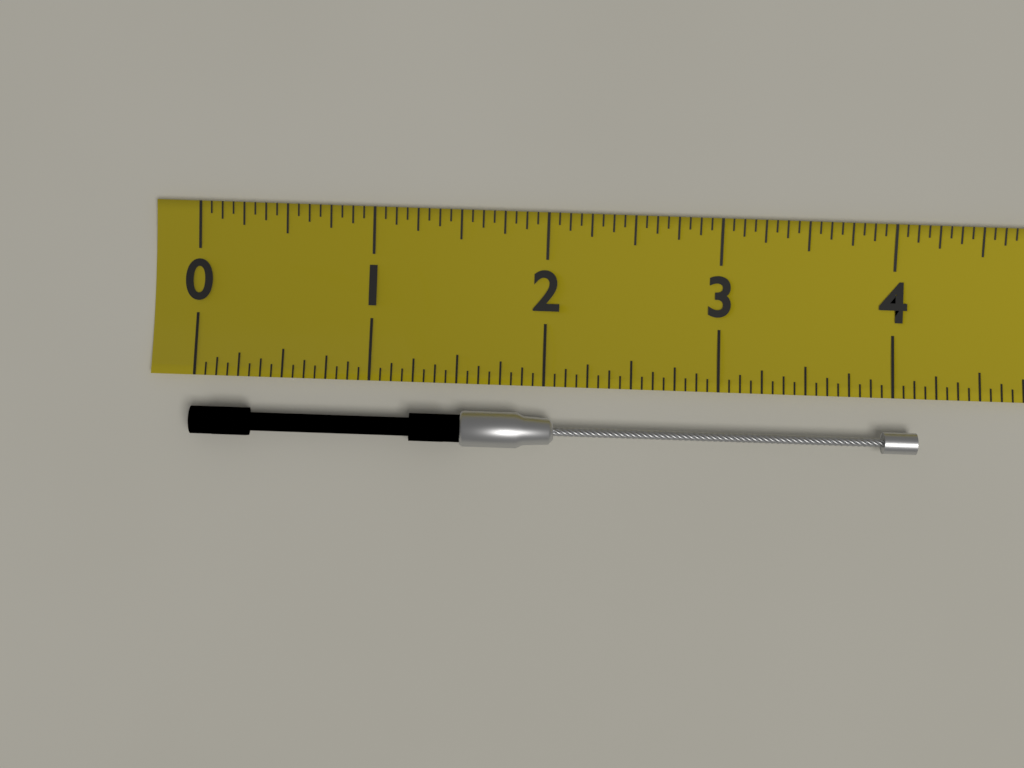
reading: 4.1250 (no unit)
